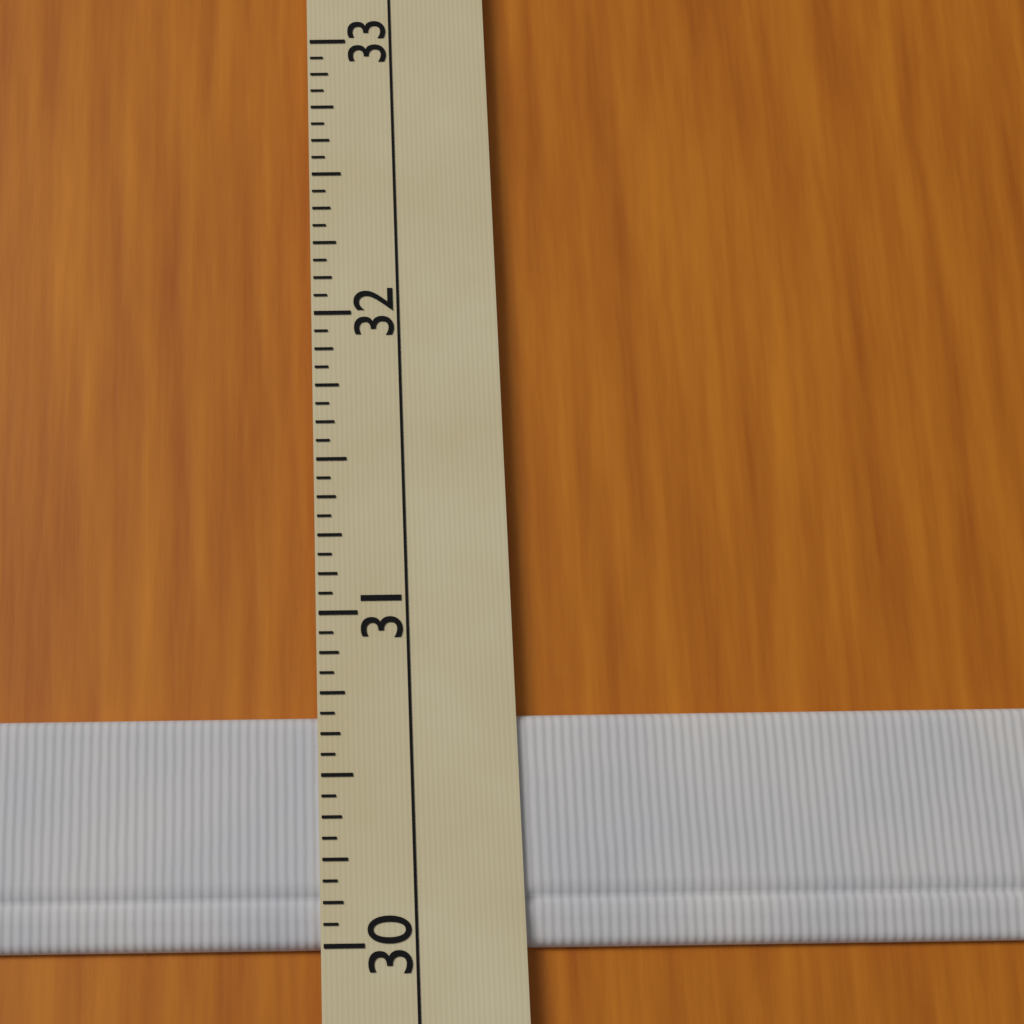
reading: 30.6875 (no unit)
